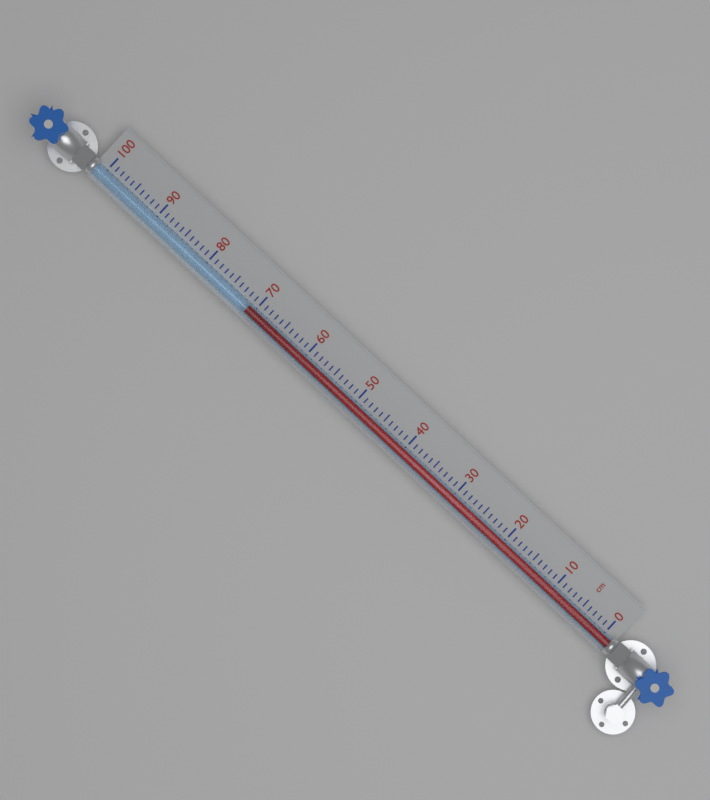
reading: 71 cm
